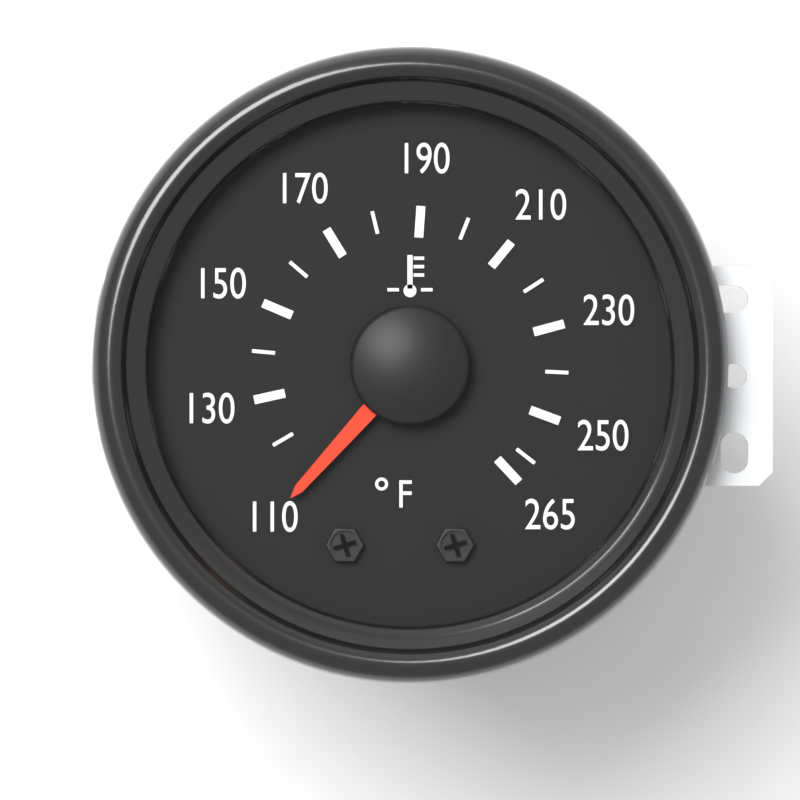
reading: 110 °F
